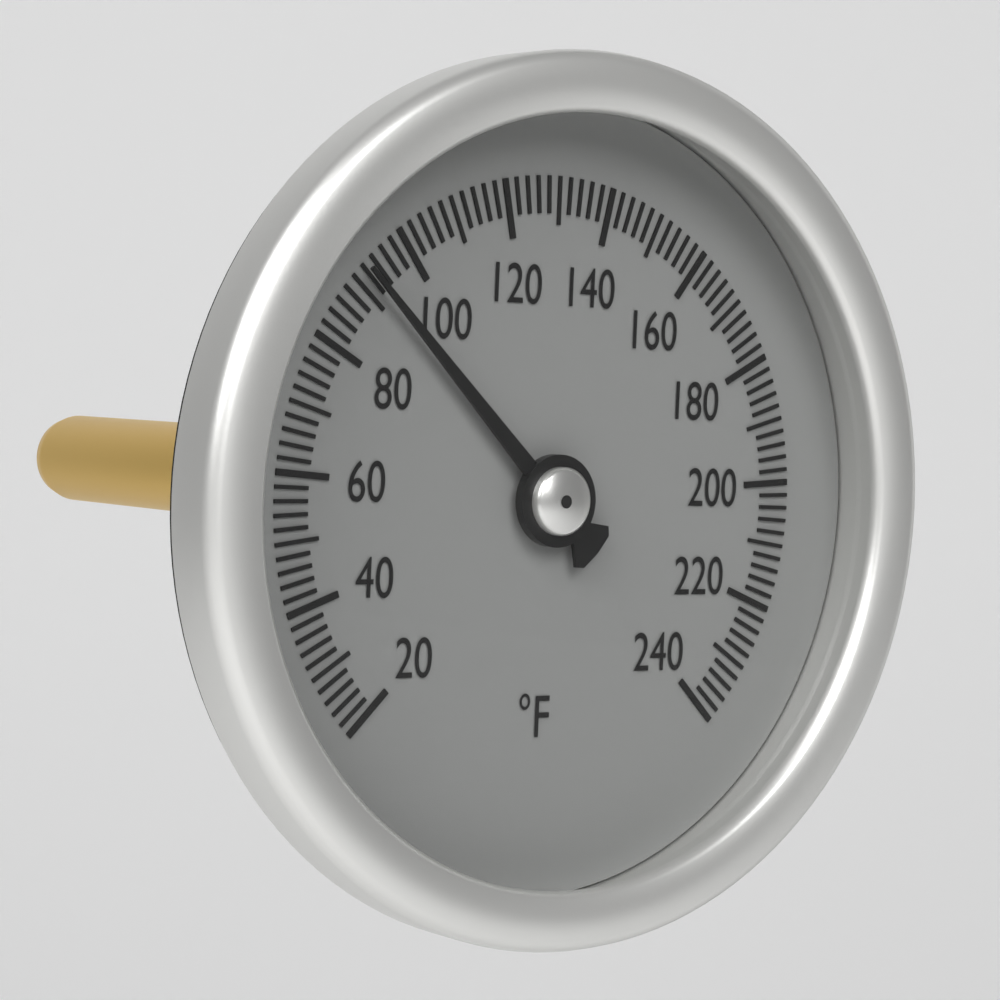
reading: 92 °F
